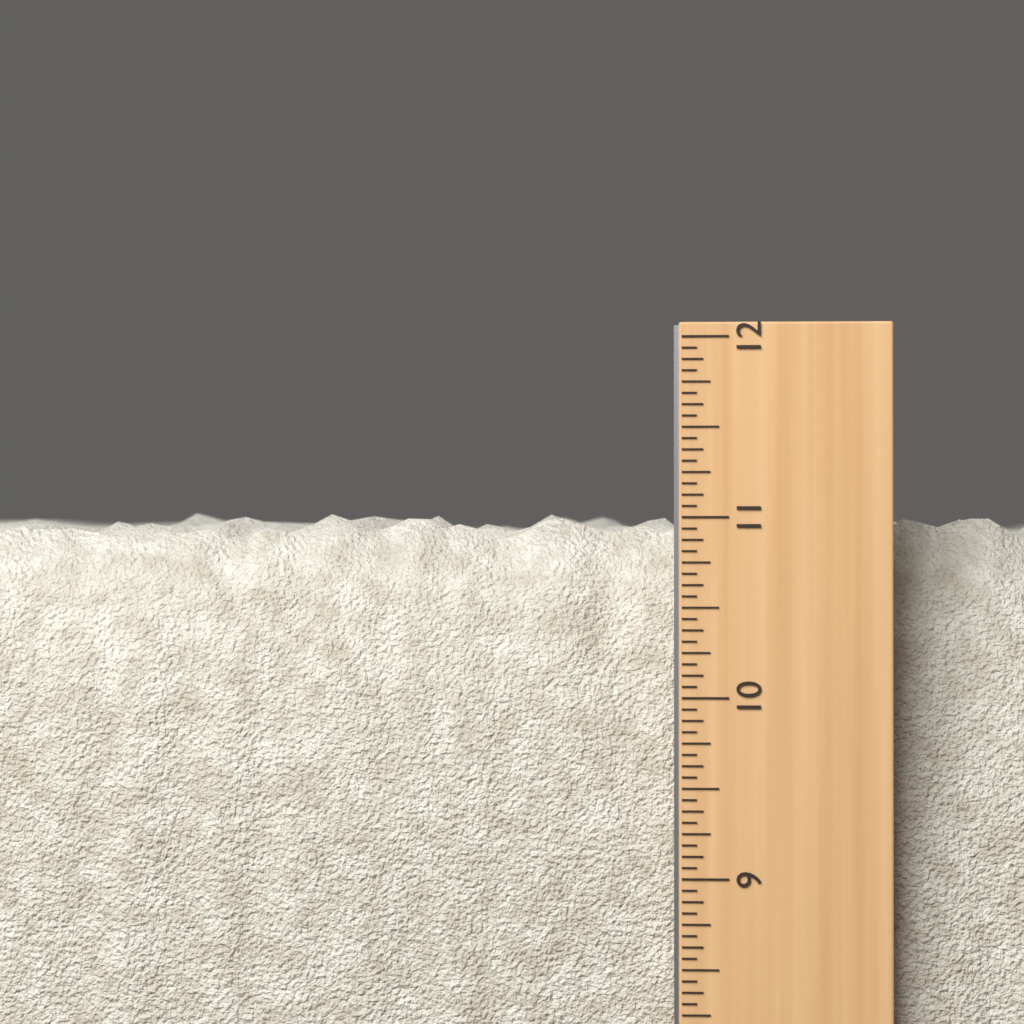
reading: 11.0625 in
